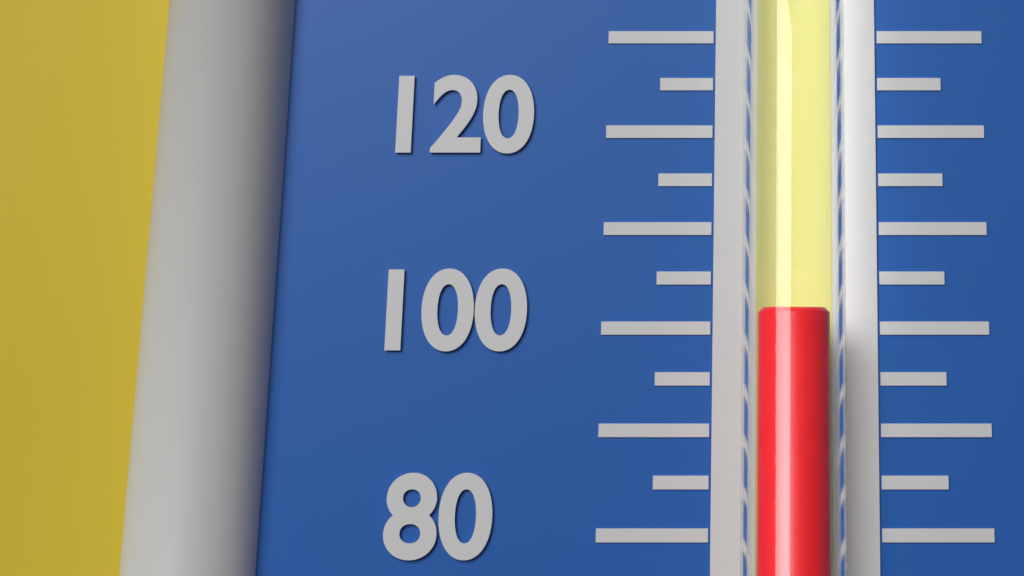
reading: 102 (no unit)
